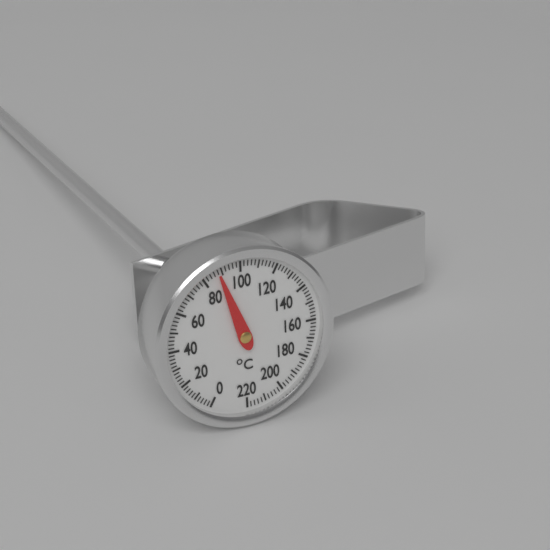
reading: 88 °C
